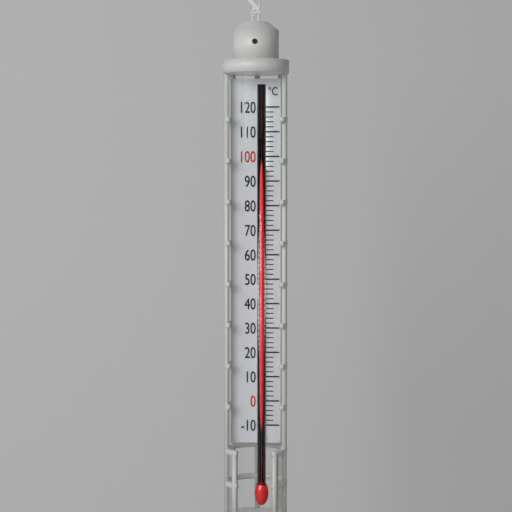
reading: 96 °C
